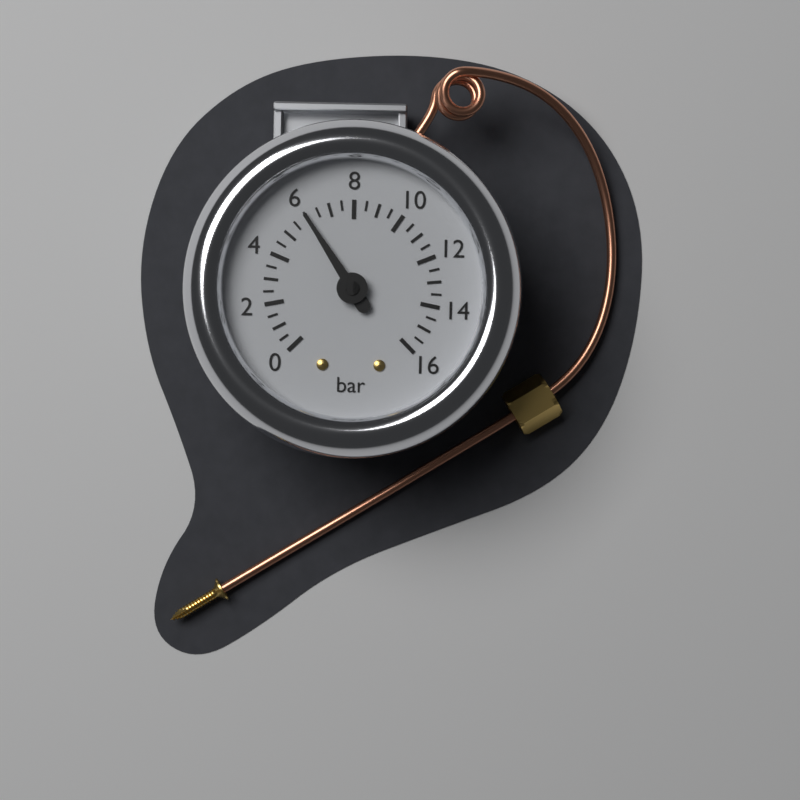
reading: 6.0 bar
